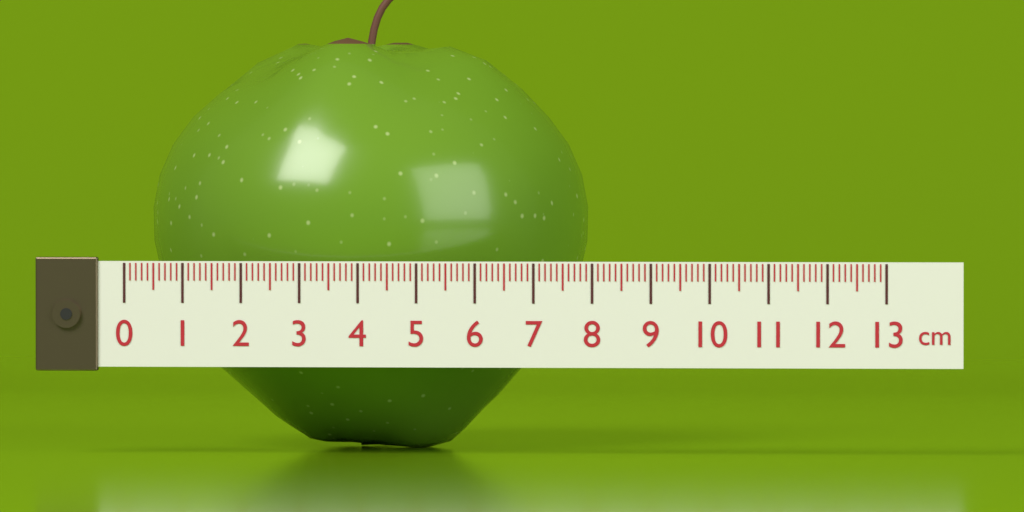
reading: 7.6 cm
